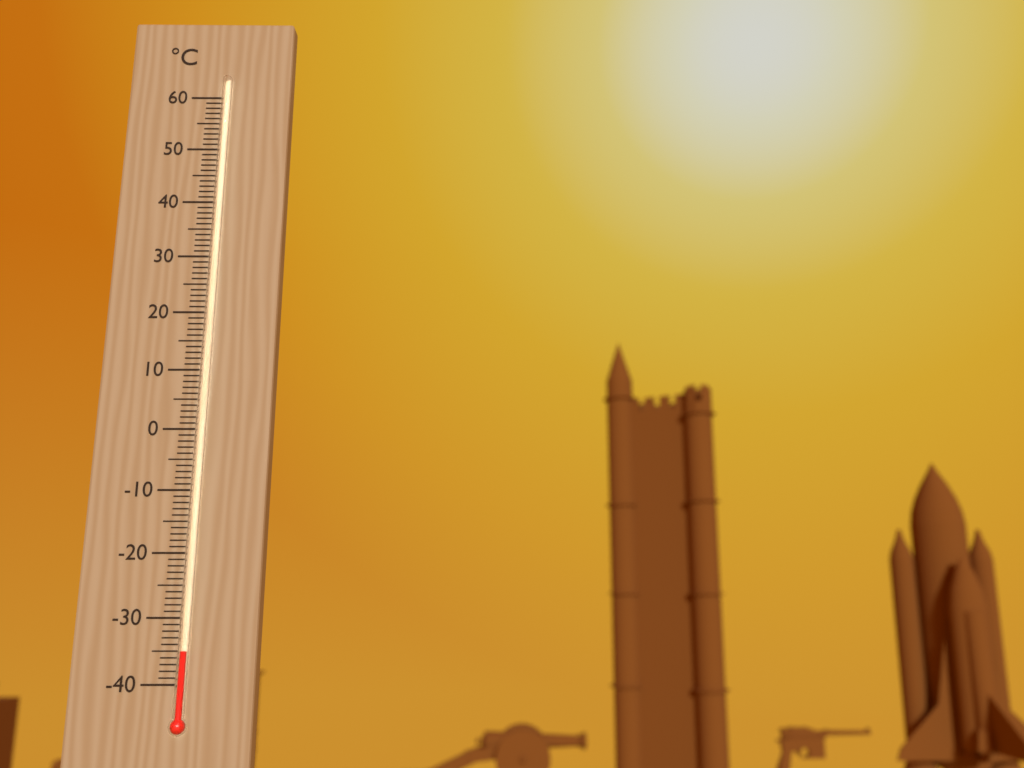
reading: -35 °C
